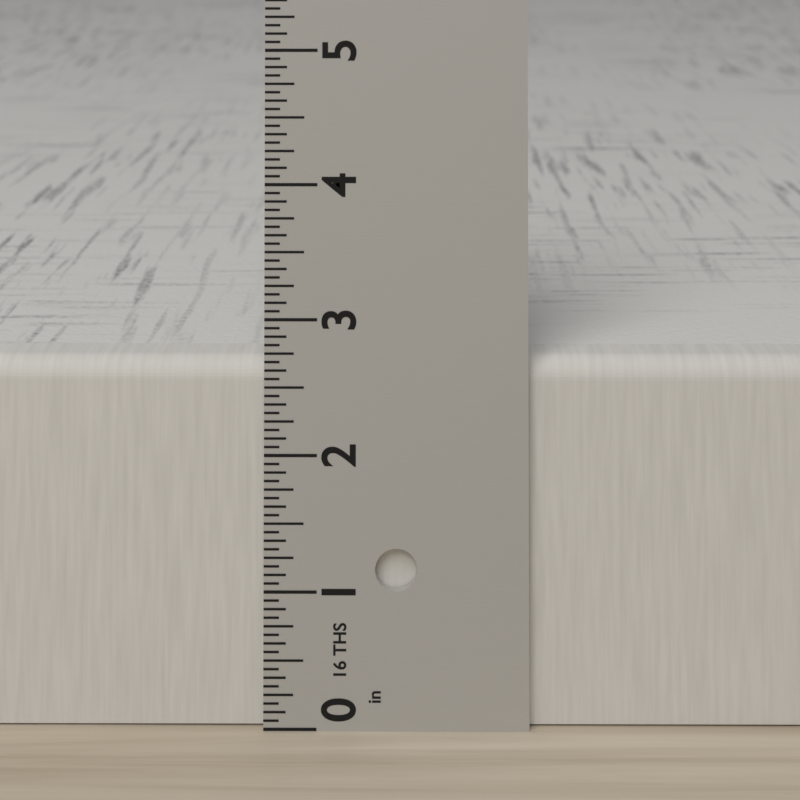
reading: 2.6875 in
